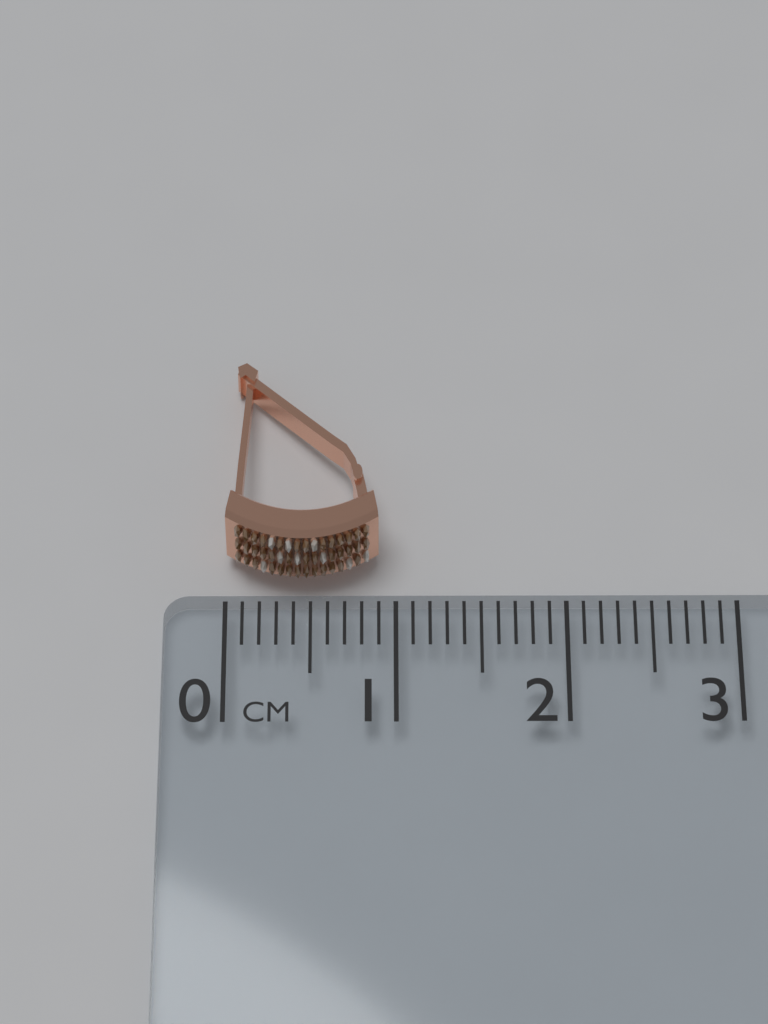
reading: 0.9 cm
